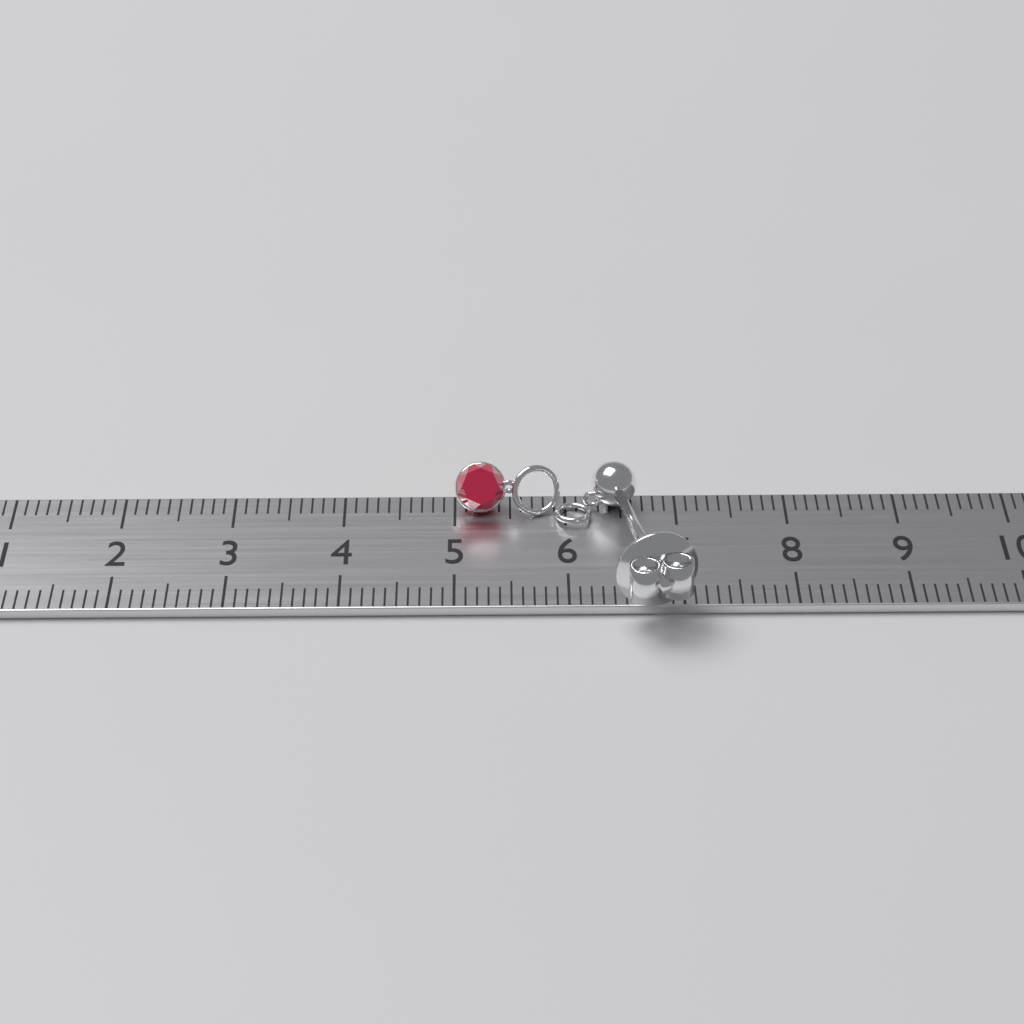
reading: 7.1 cm
